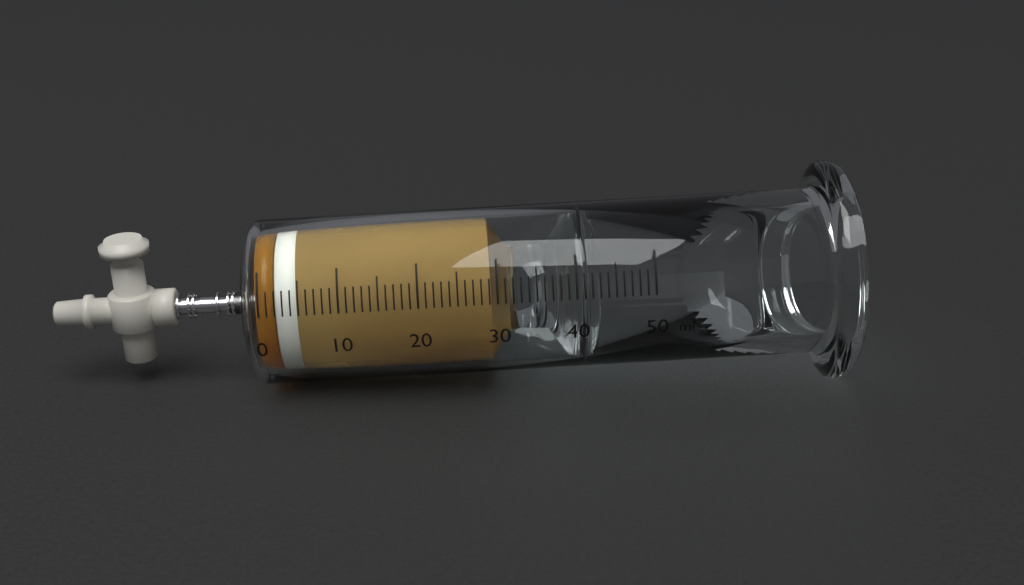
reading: 2 ml
